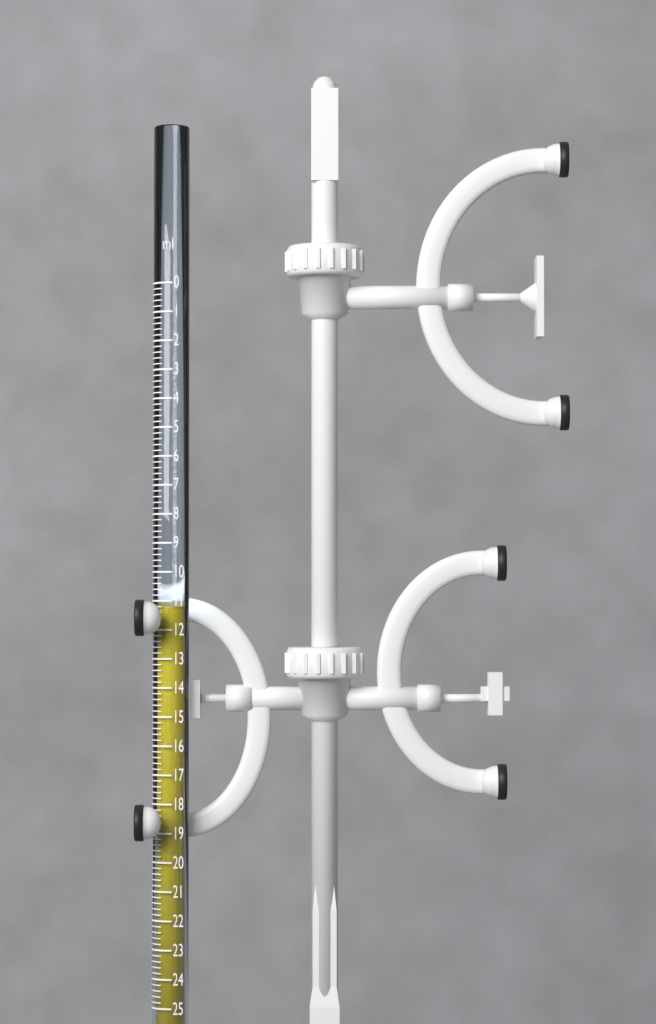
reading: 11.2 ml
